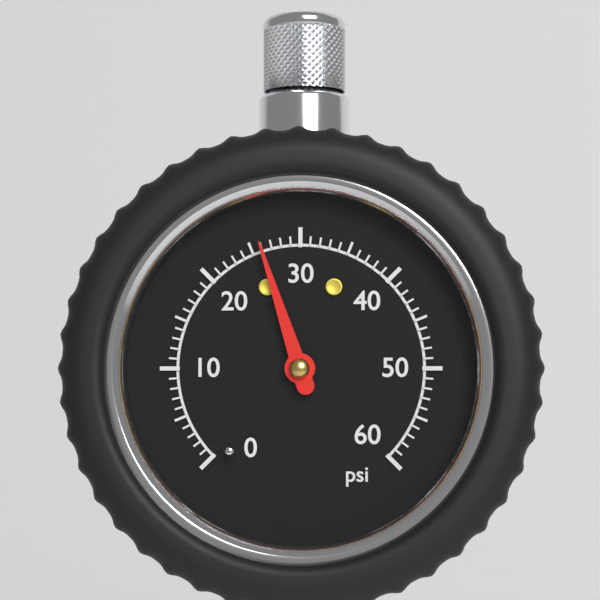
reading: 26 psi
